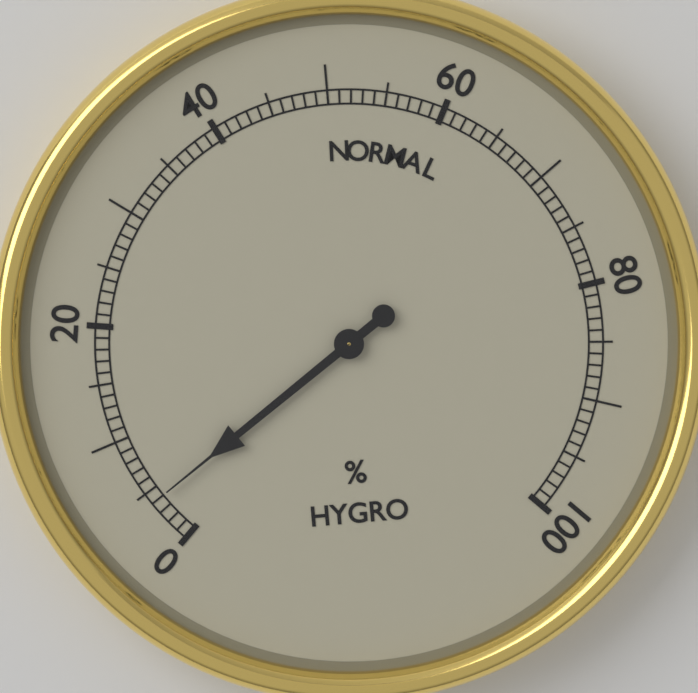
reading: 4 %
